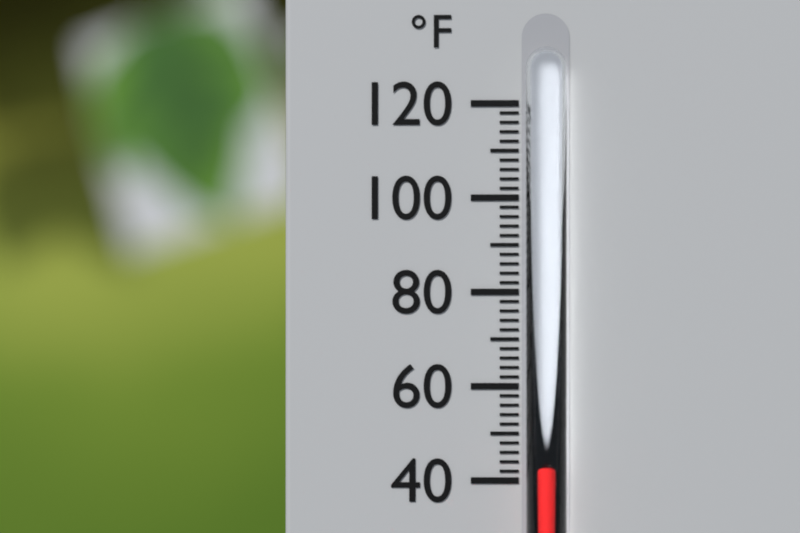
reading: 44 °F
